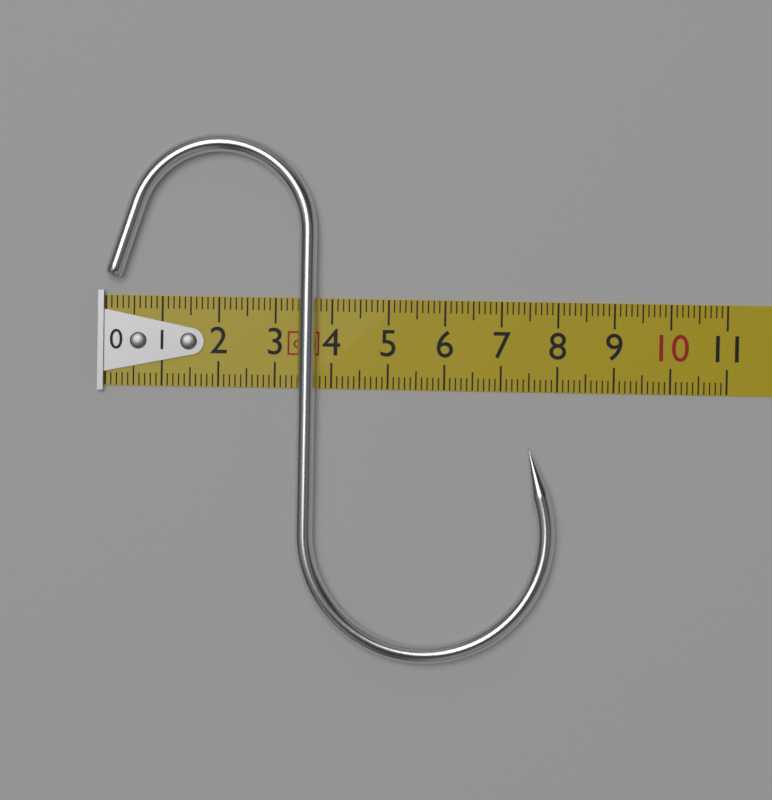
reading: 8.0 cm
